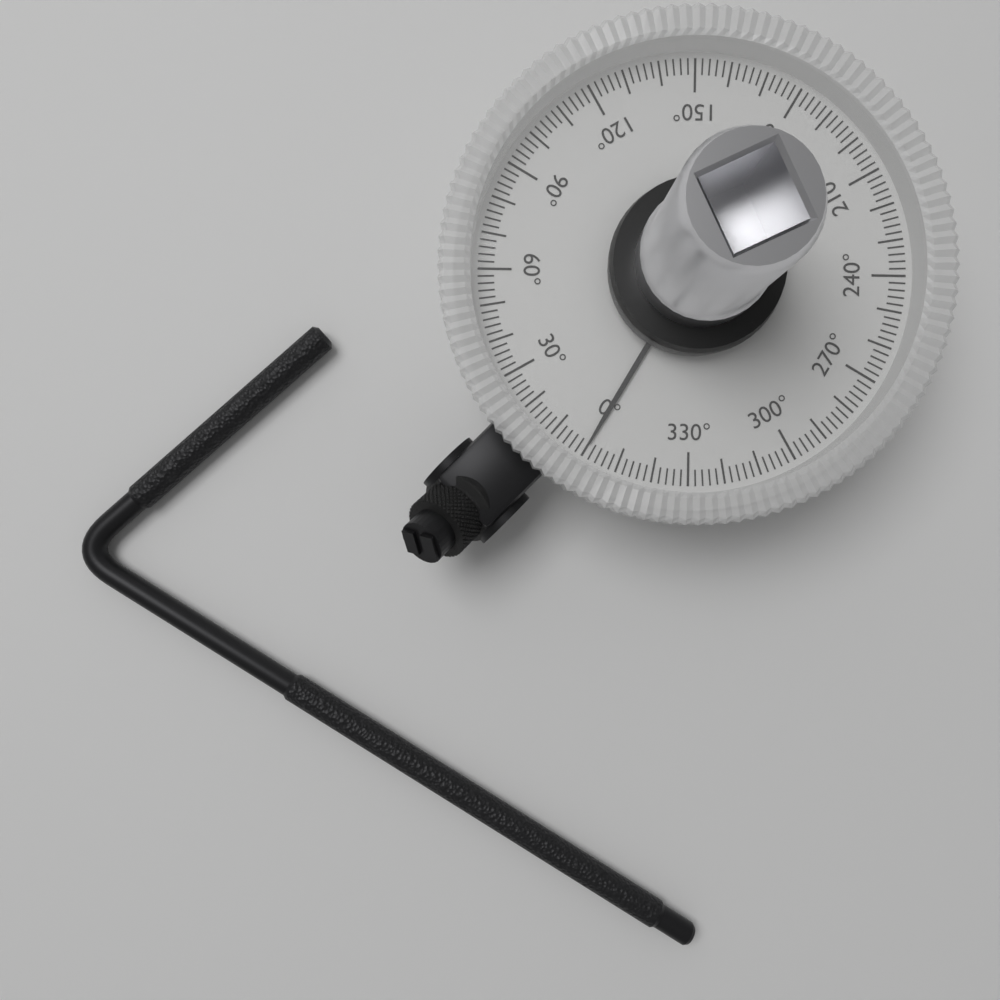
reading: 0 °
